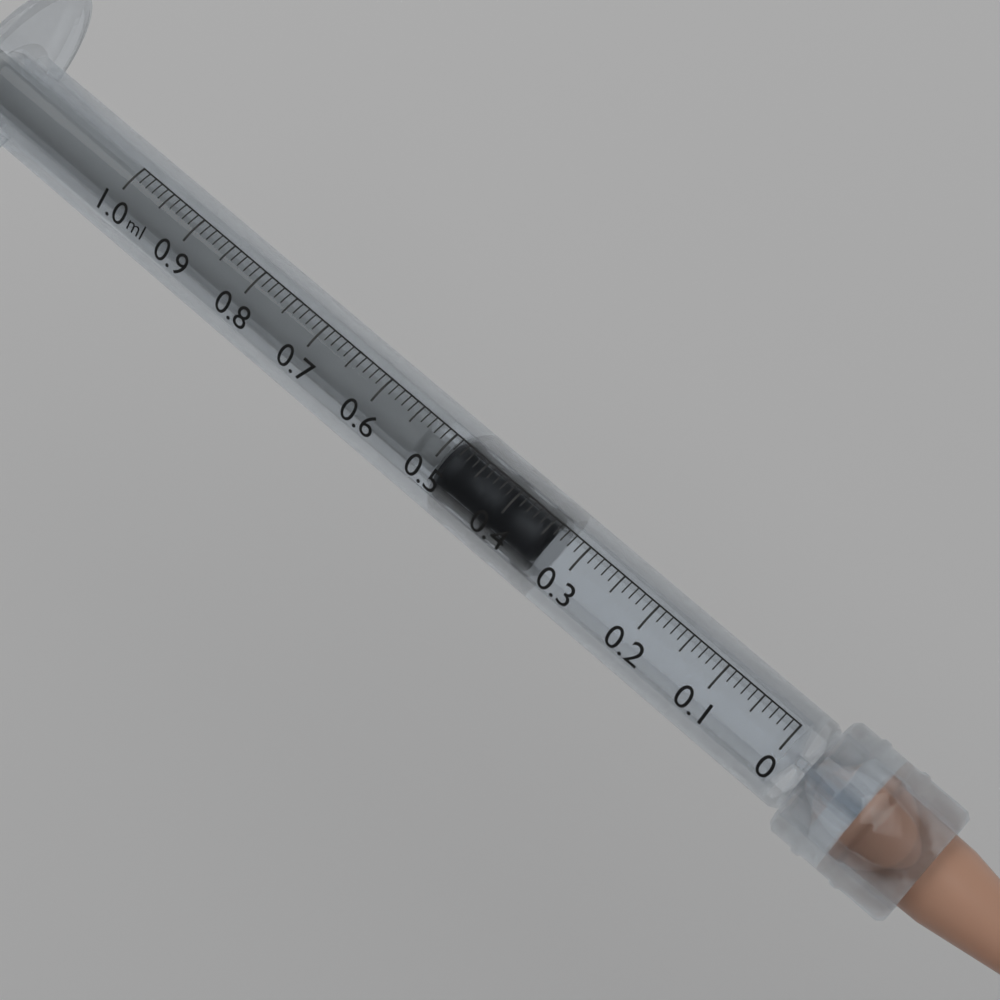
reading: 0.34 ml
